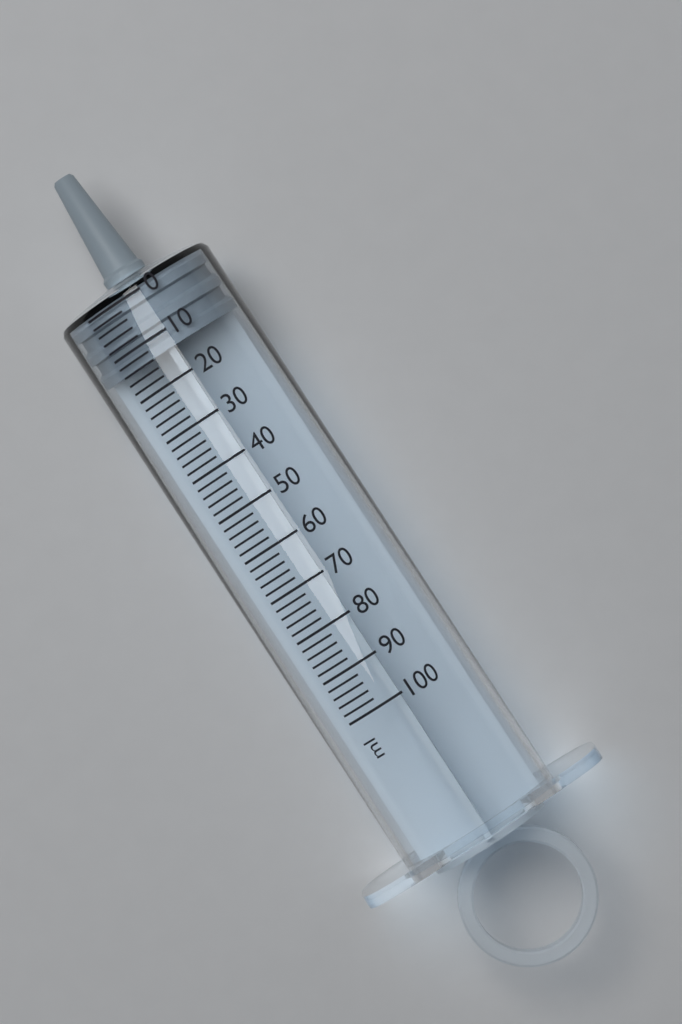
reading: 0 ml
